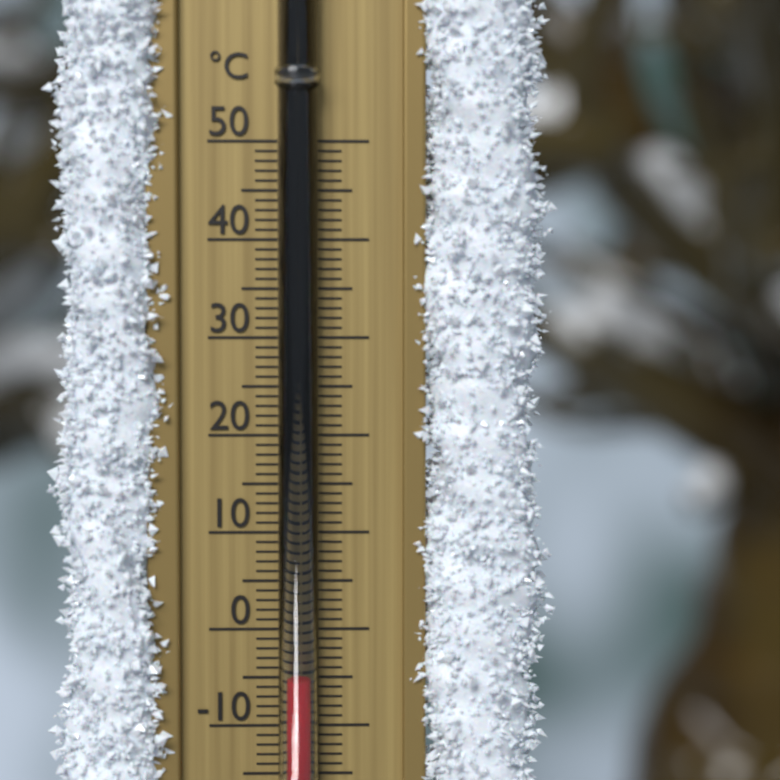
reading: -5 °C
